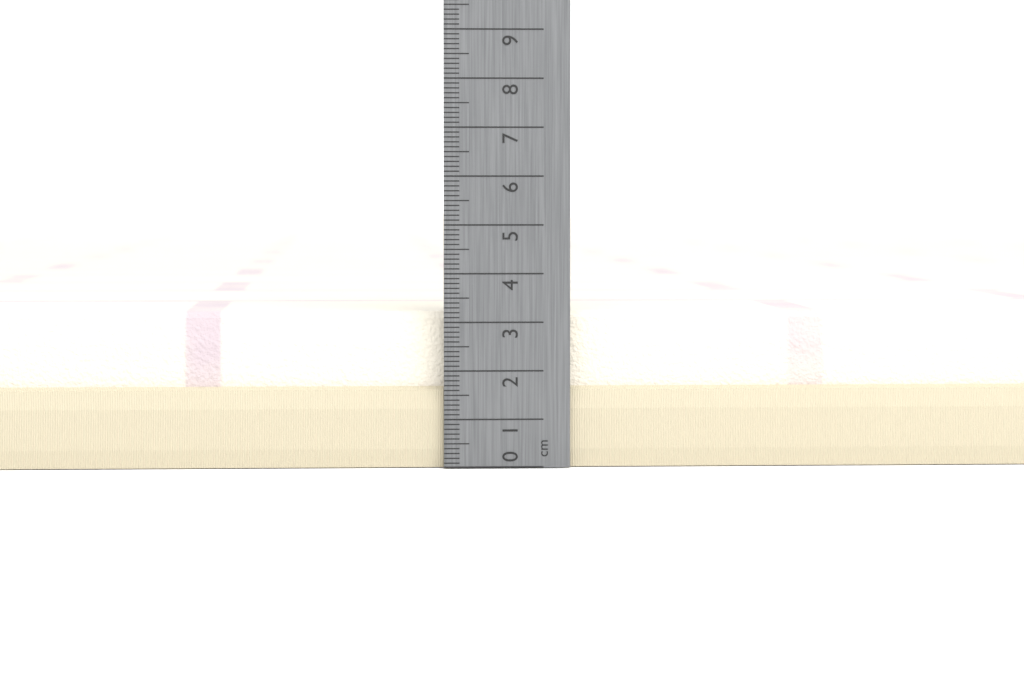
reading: 3.2 cm
